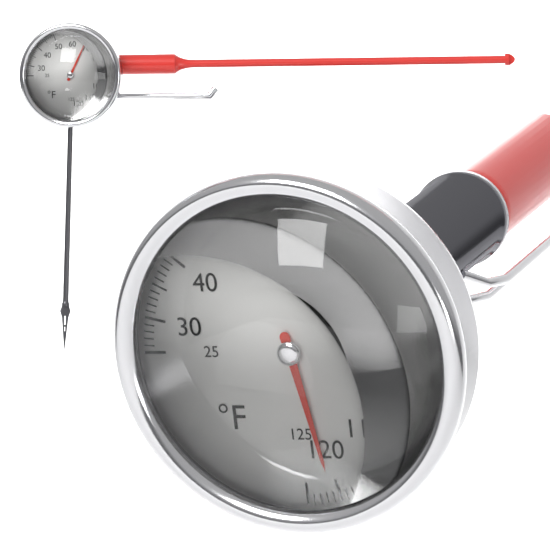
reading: 121 °F
